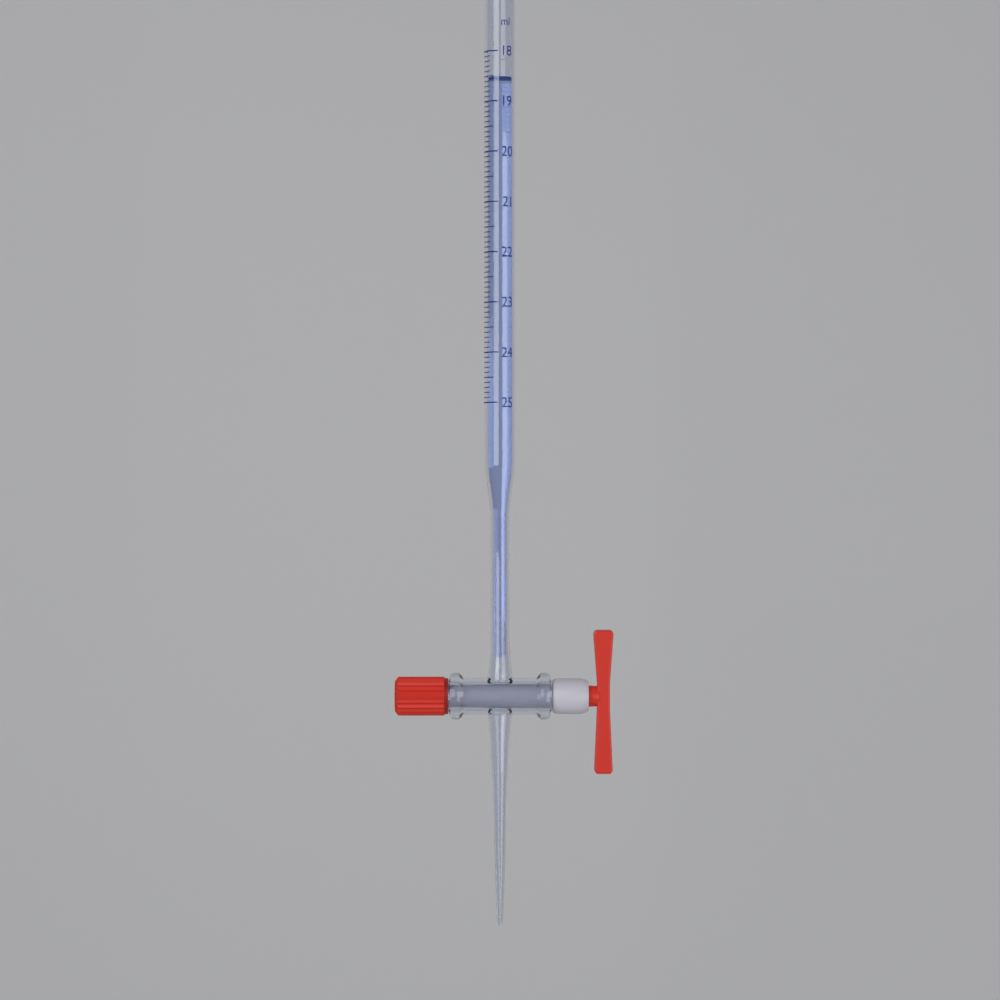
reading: 18.5 ml
